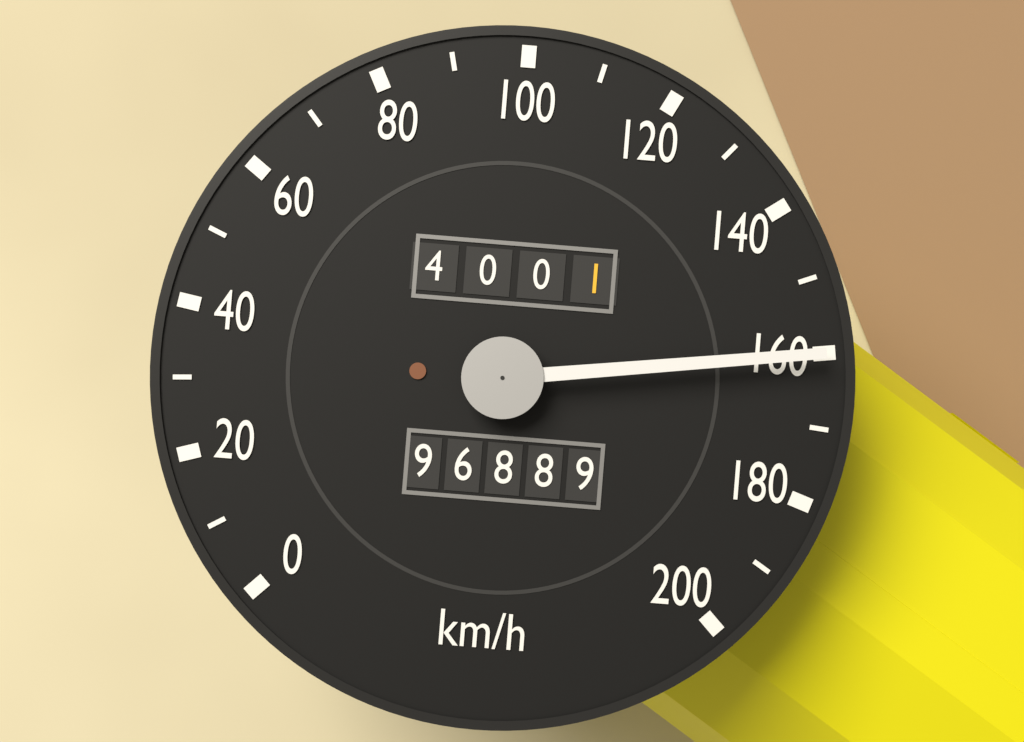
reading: 160 km/h
